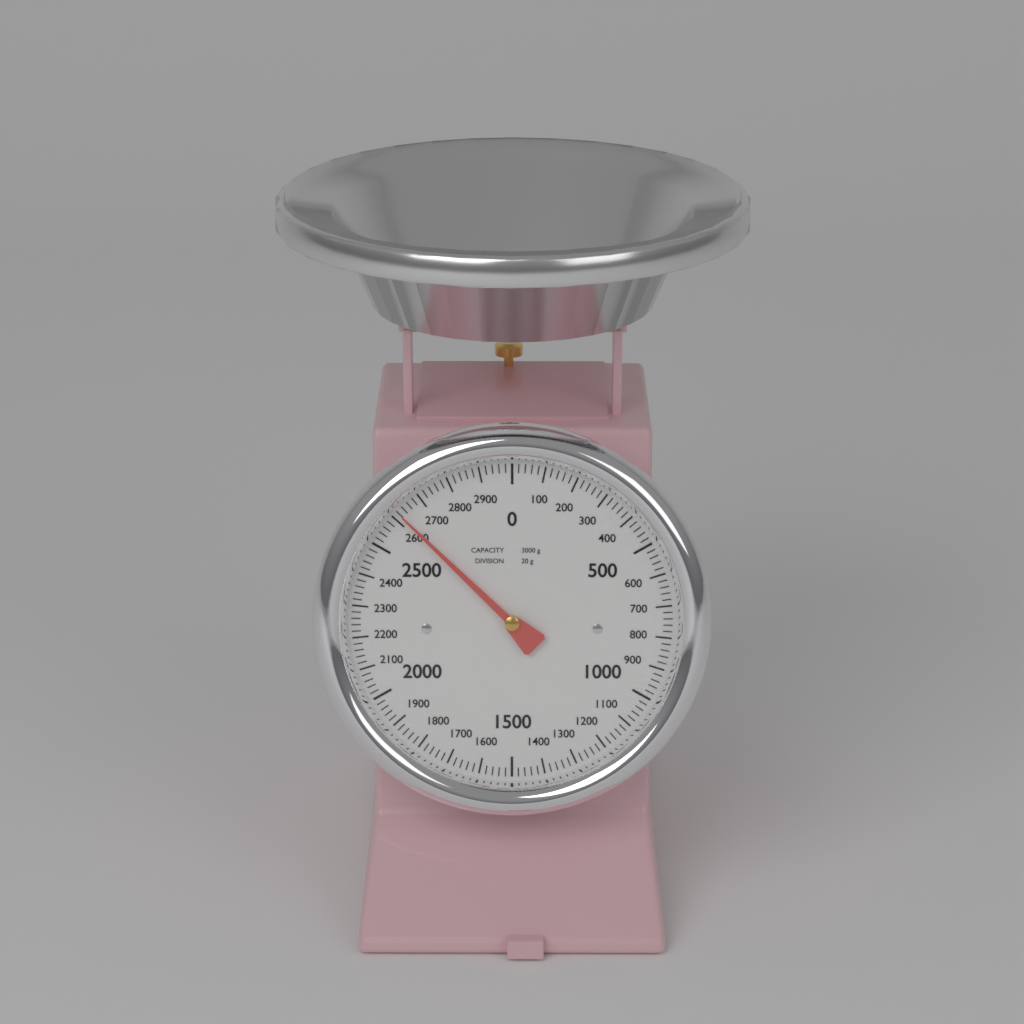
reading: 2620 g
